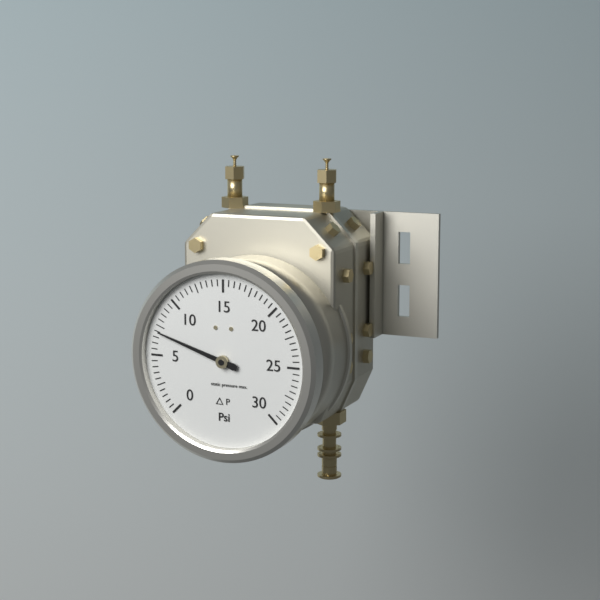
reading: 7.0 psi
